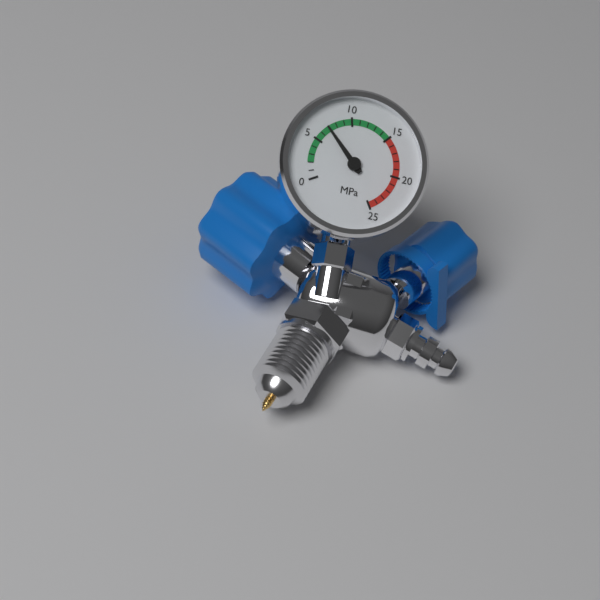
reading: 7 MPa
